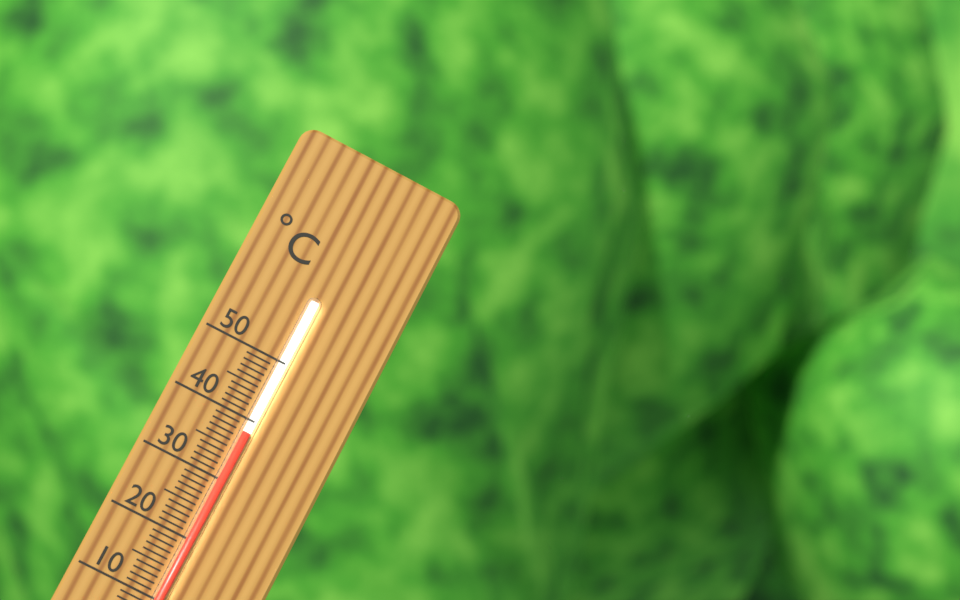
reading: 38 °C
